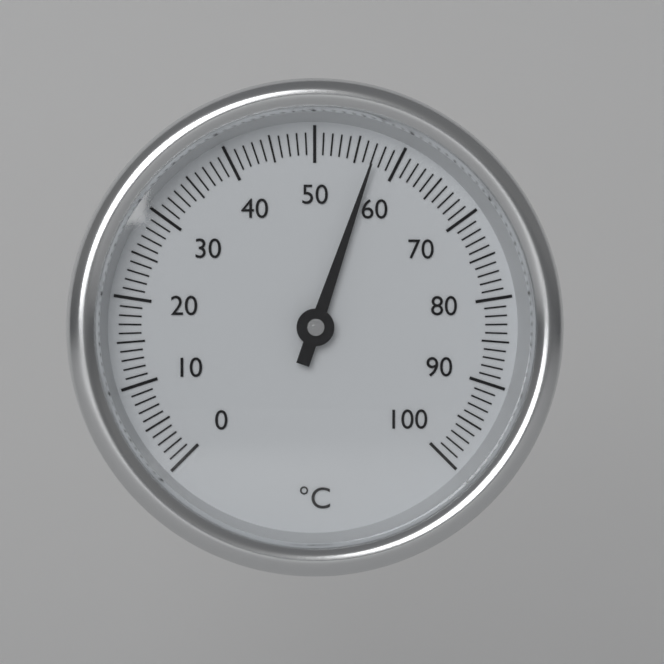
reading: 57 °C
